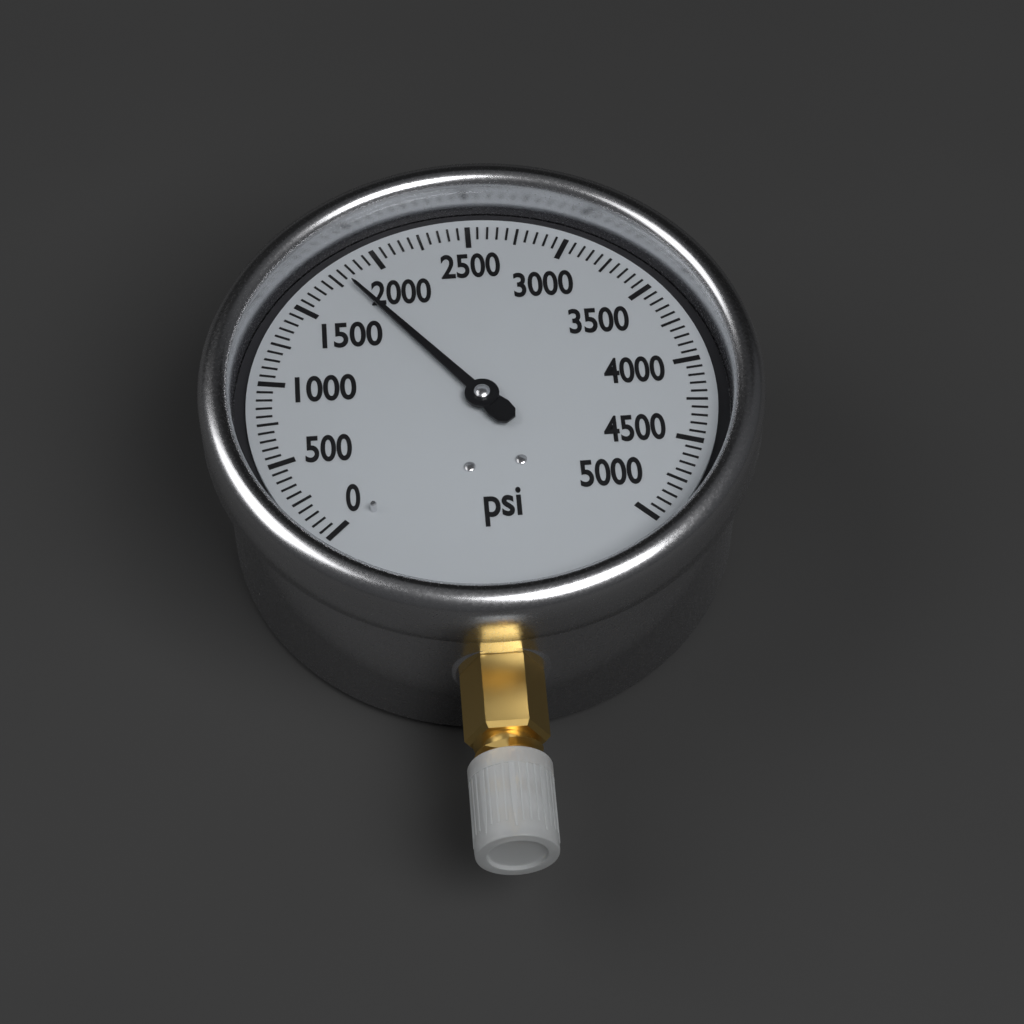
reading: 1800 psi
